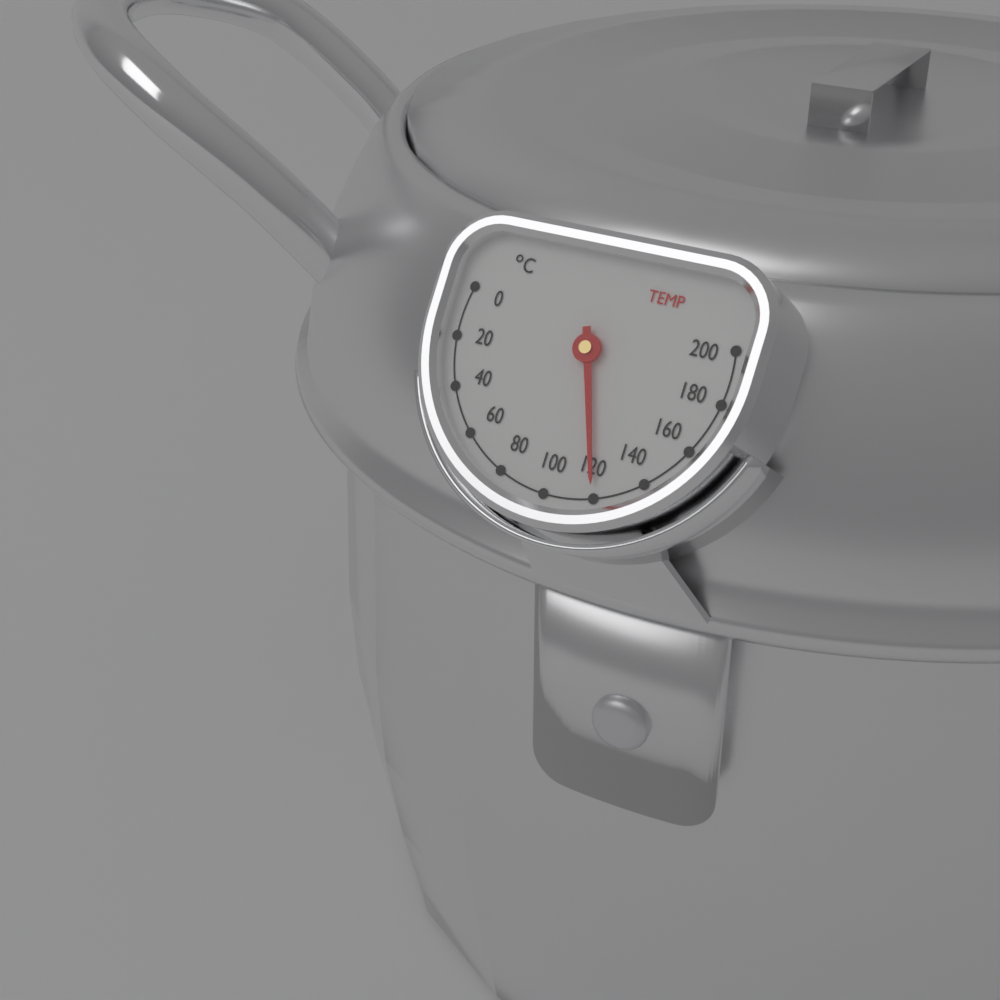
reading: 120 °C
